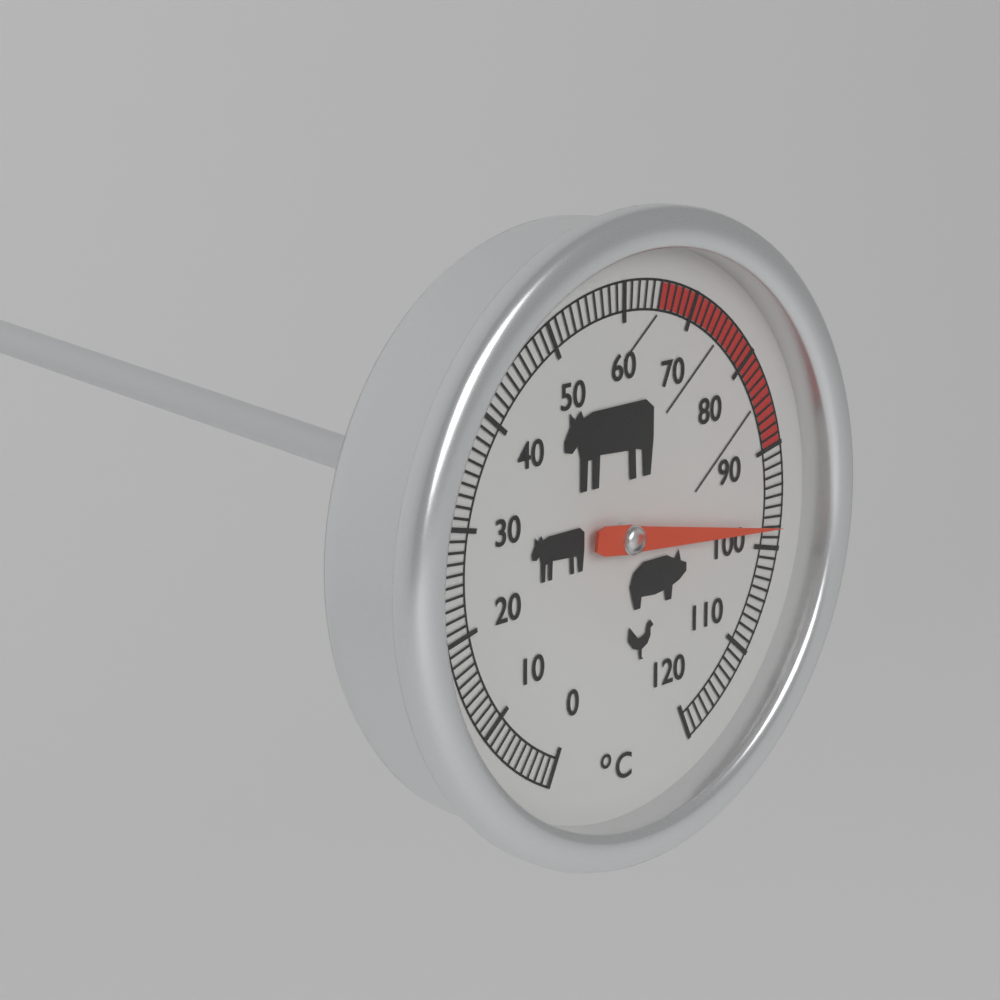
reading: 98 °C
